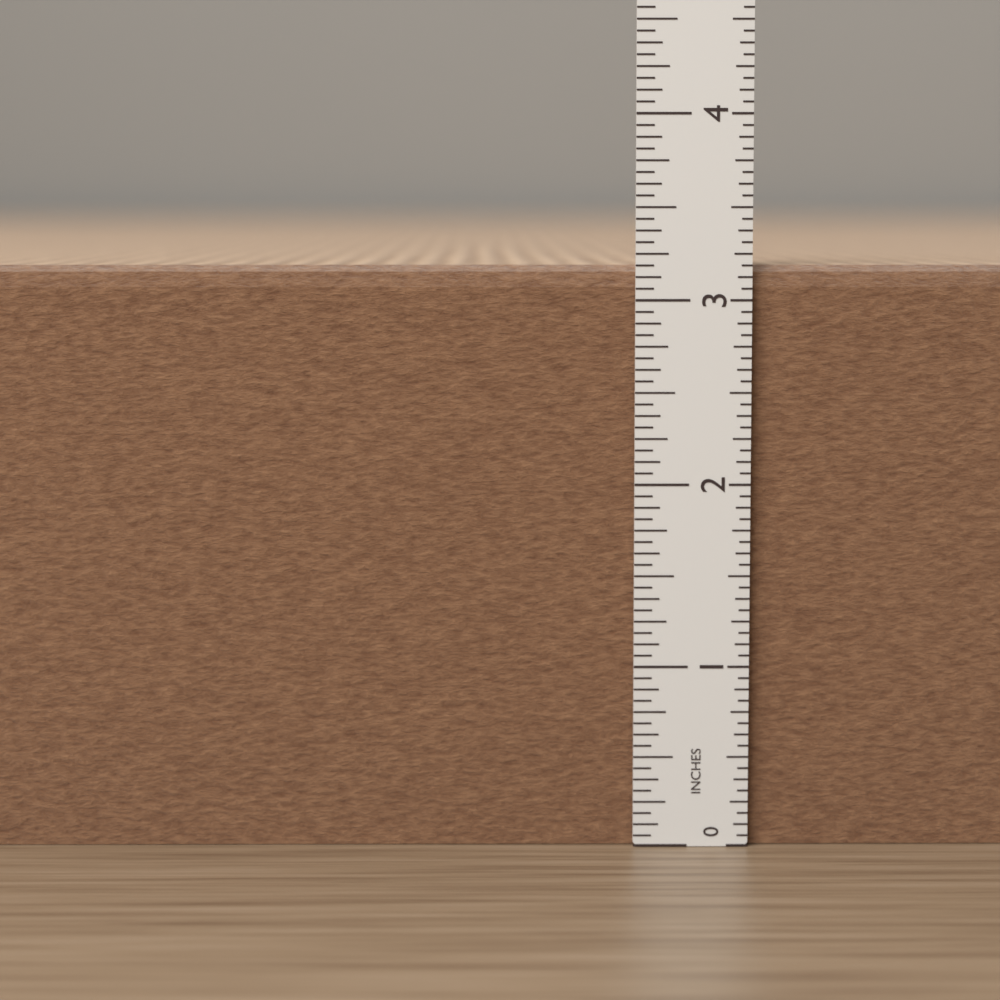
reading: 3.1875 in
